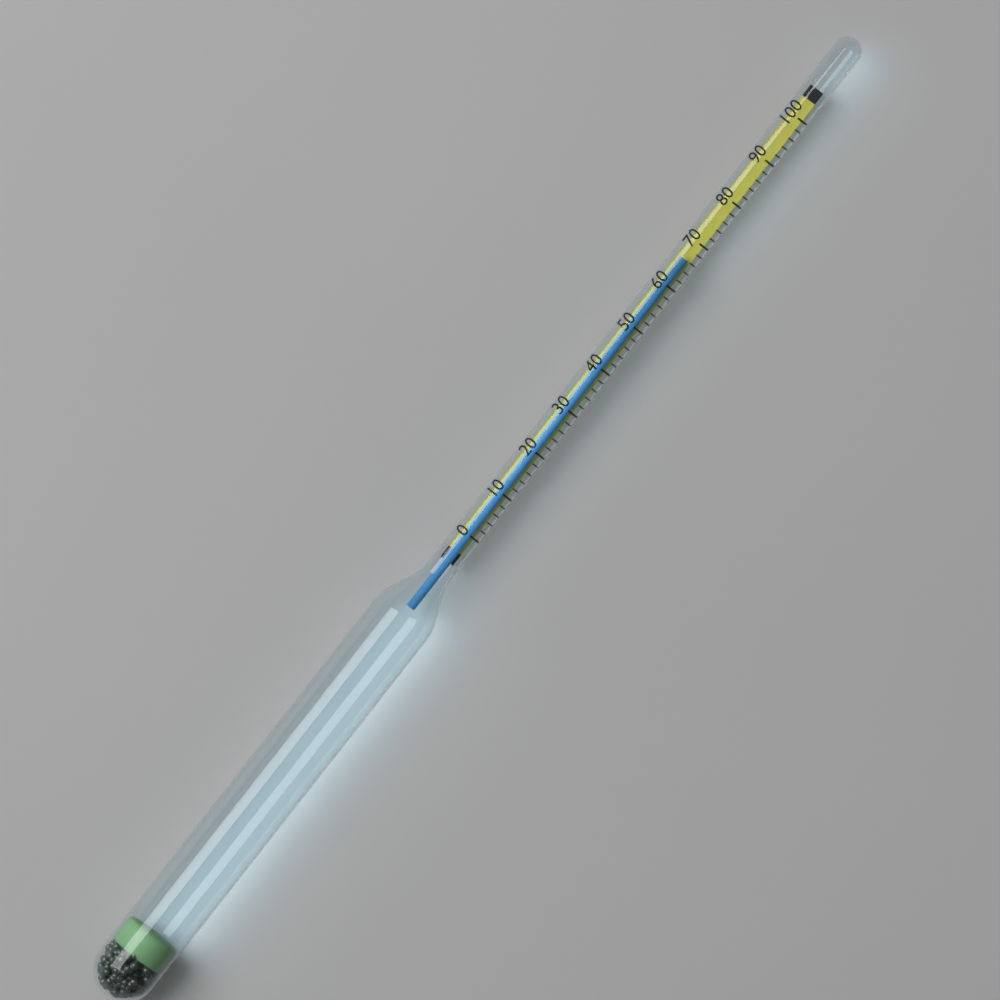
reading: 66 (no unit)
